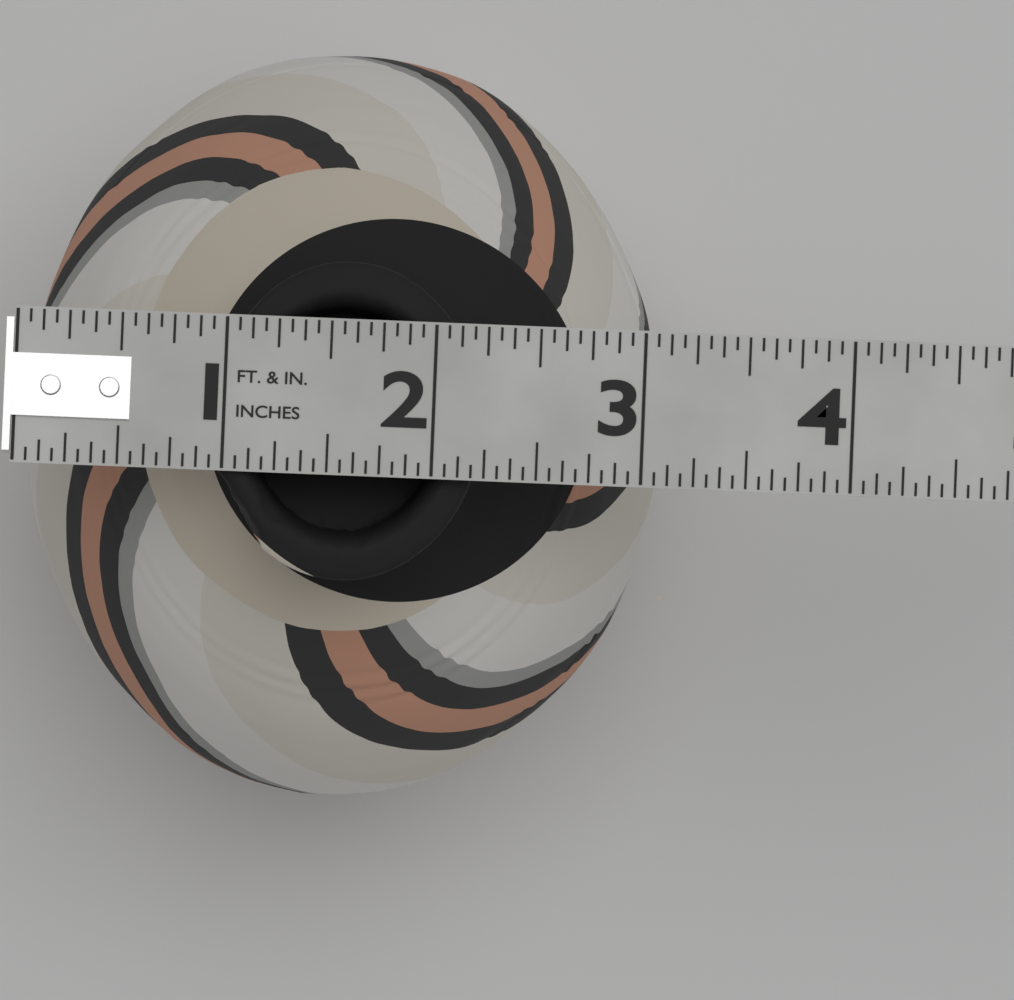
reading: 3.1250 in
